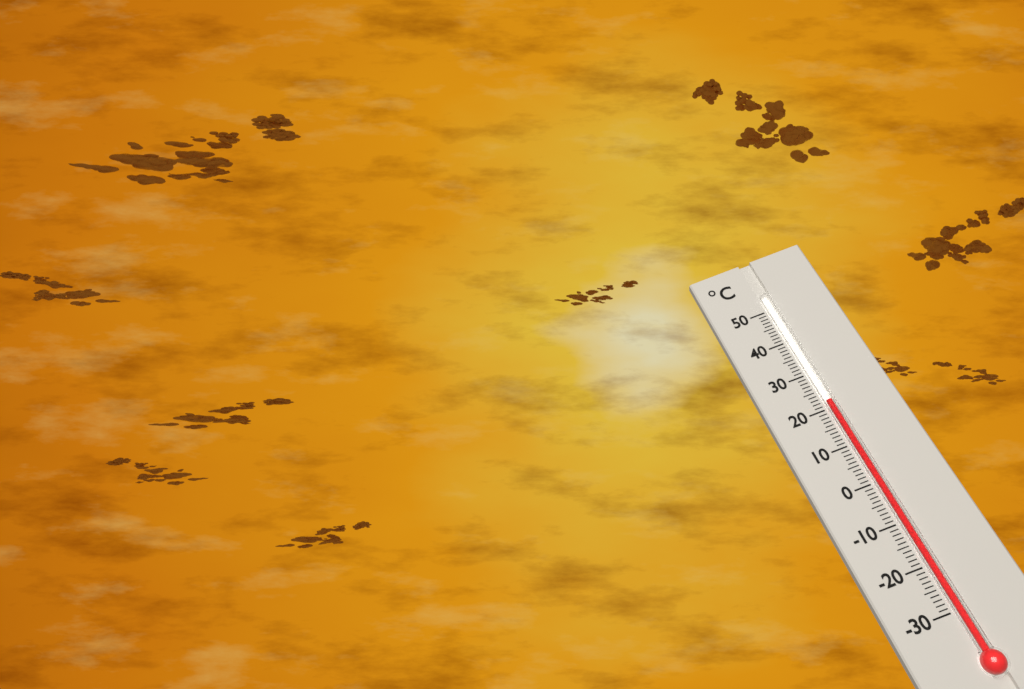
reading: 22 °C
